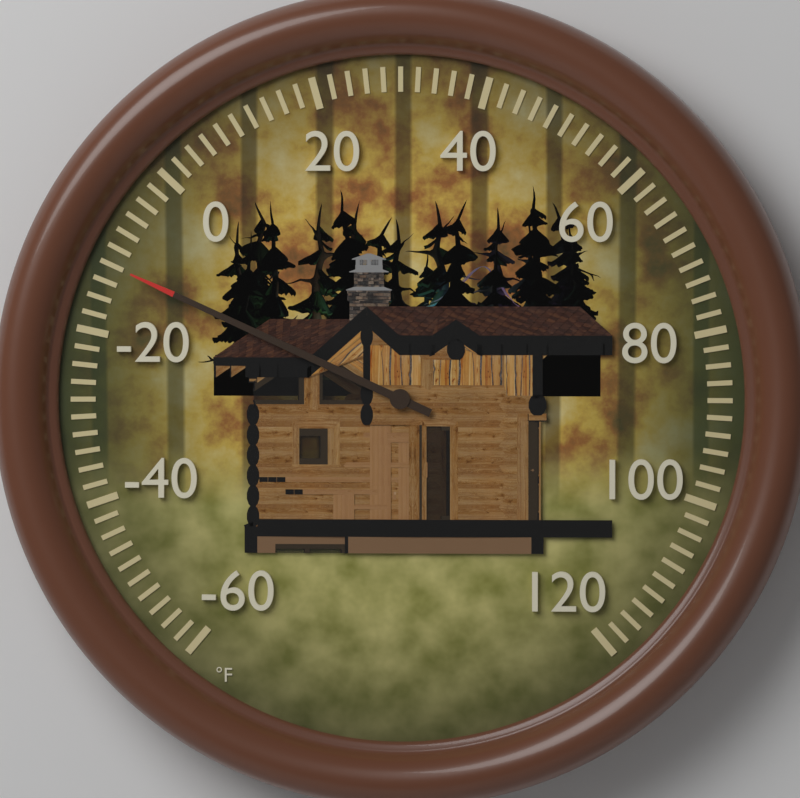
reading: -12 °F
